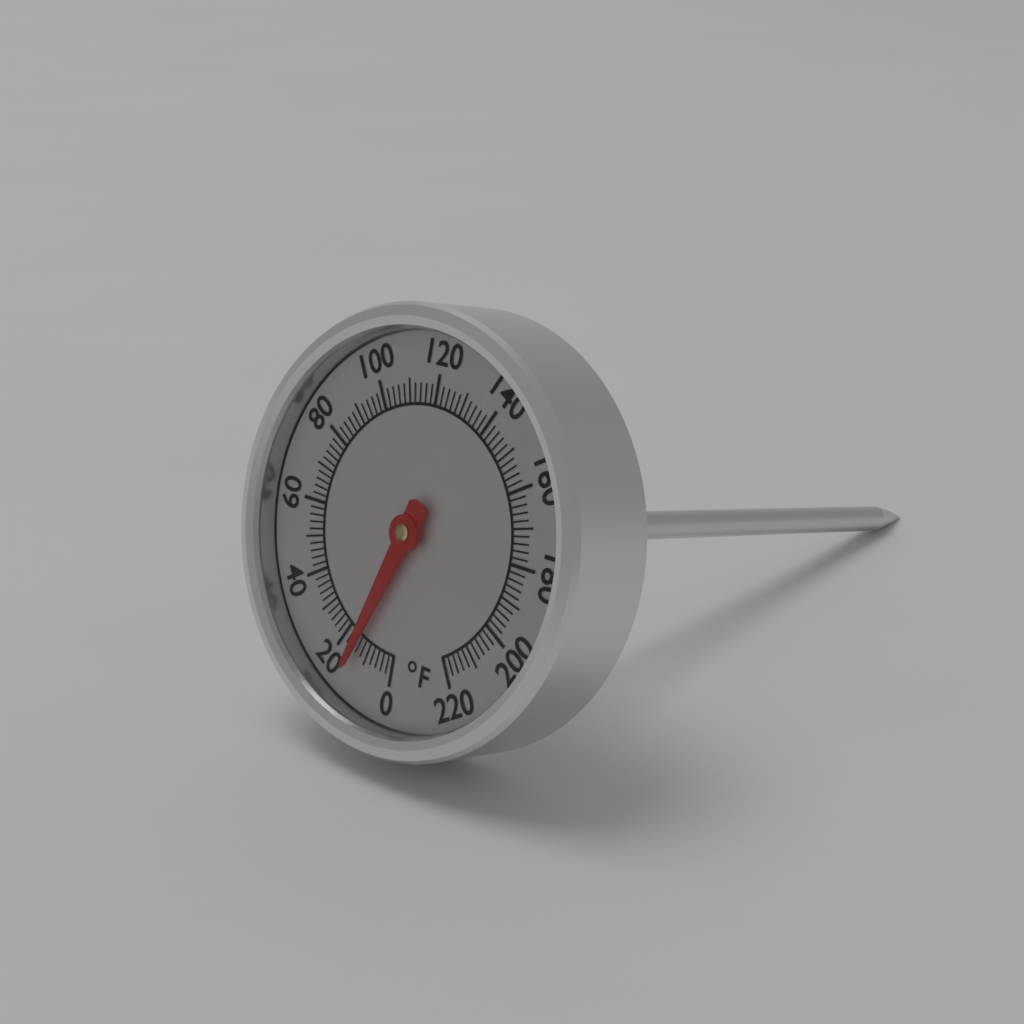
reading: 14 °F
